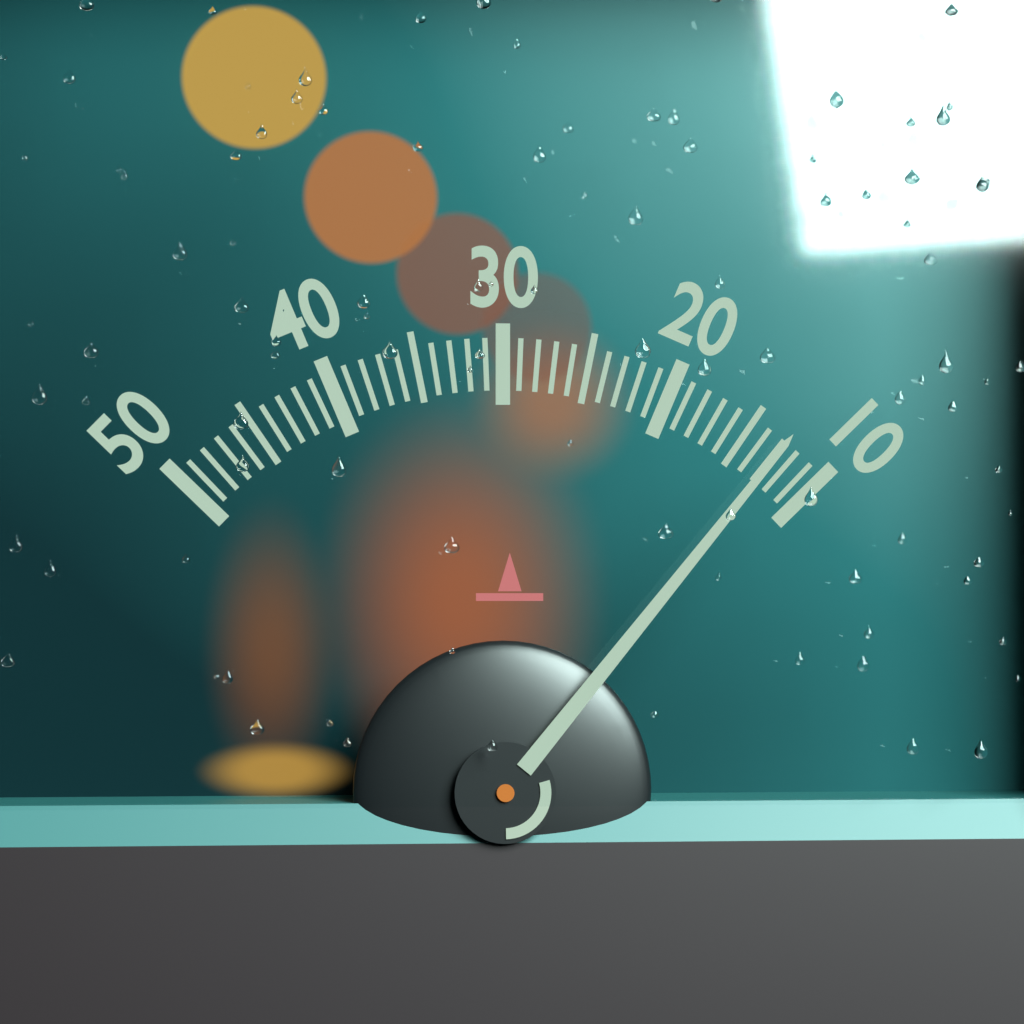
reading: 13 (no unit)
